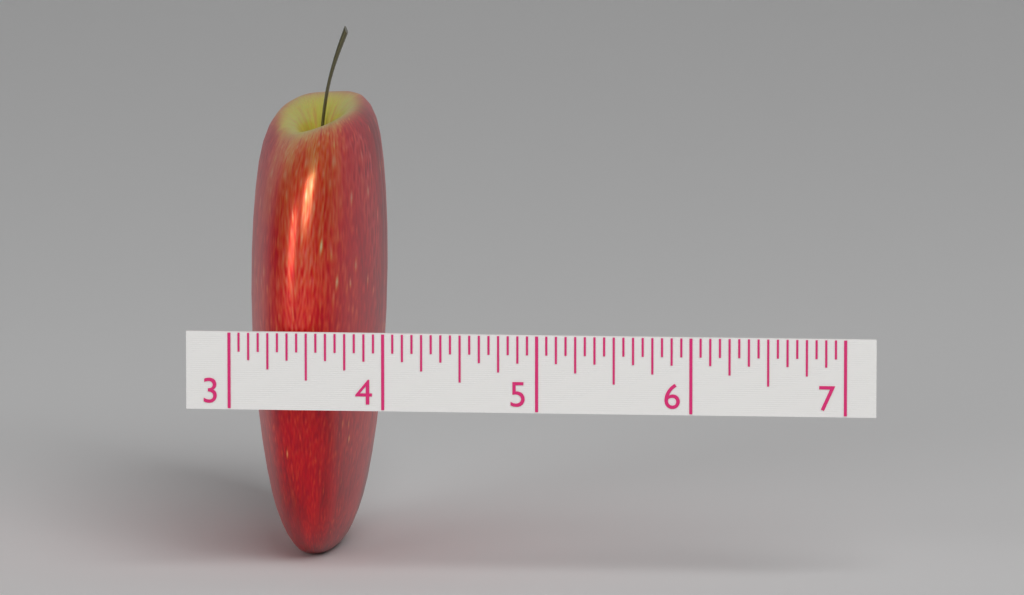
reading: 3.8750 (no unit)
